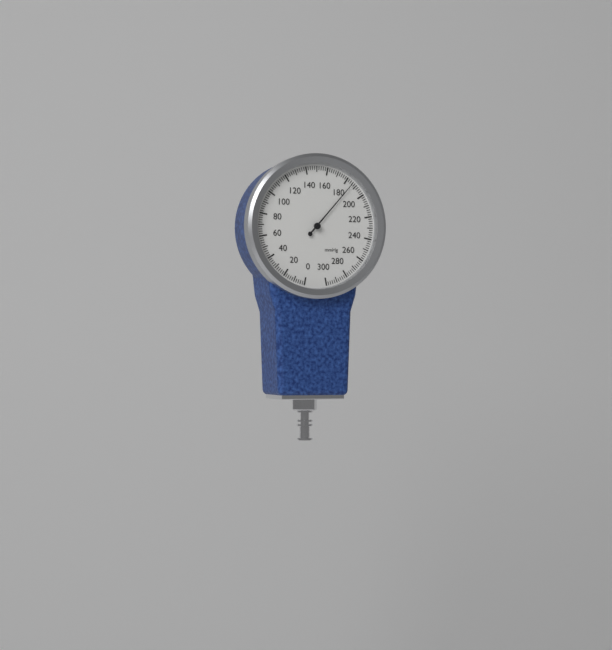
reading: 186 mmHg
